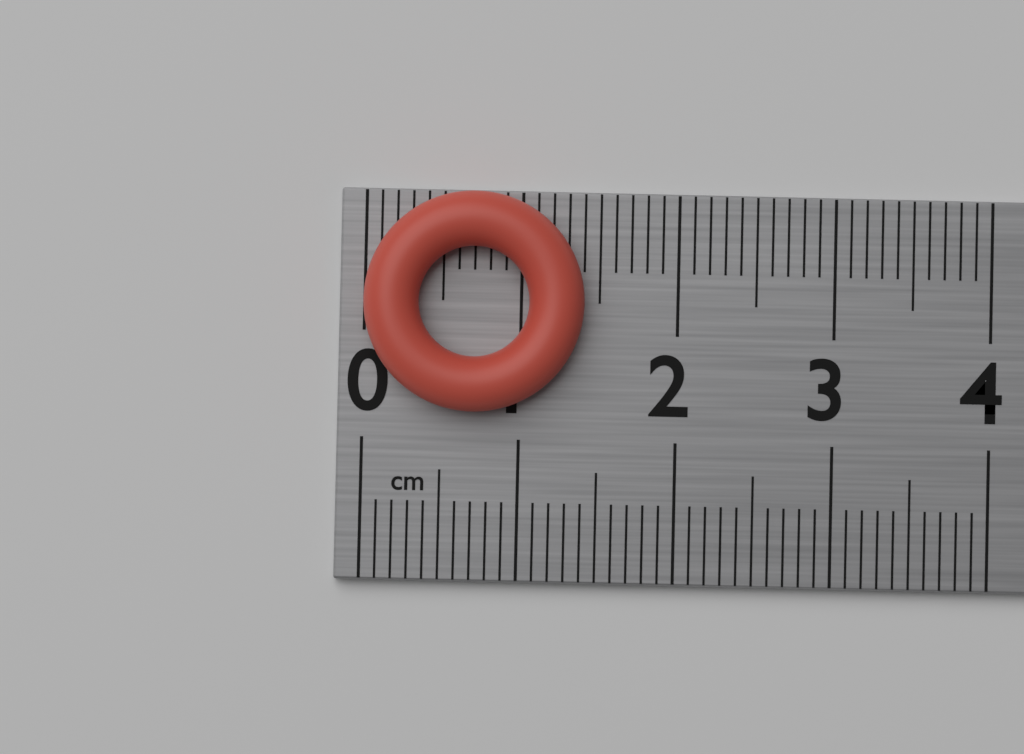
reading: 1.4 cm
